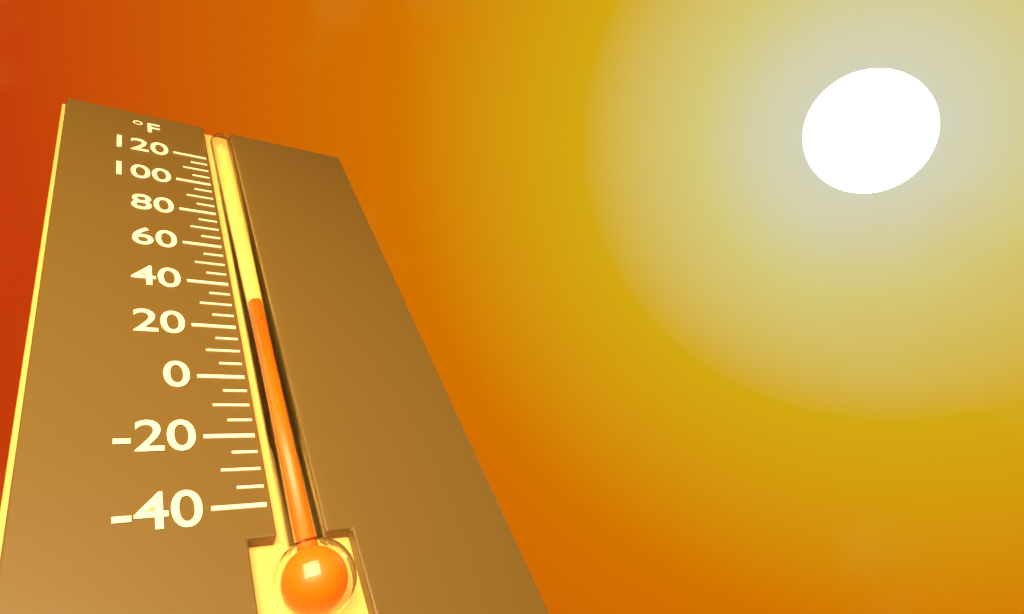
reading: 30 °F
